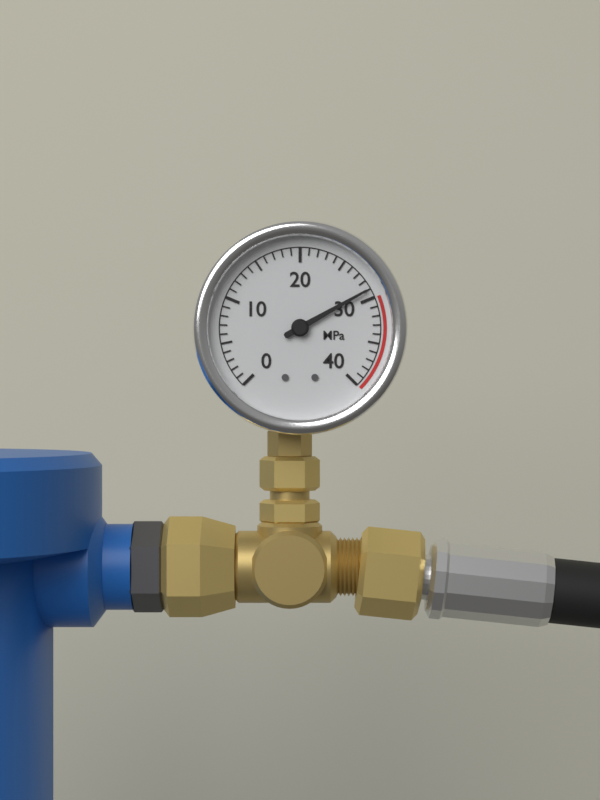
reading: 29 MPa
